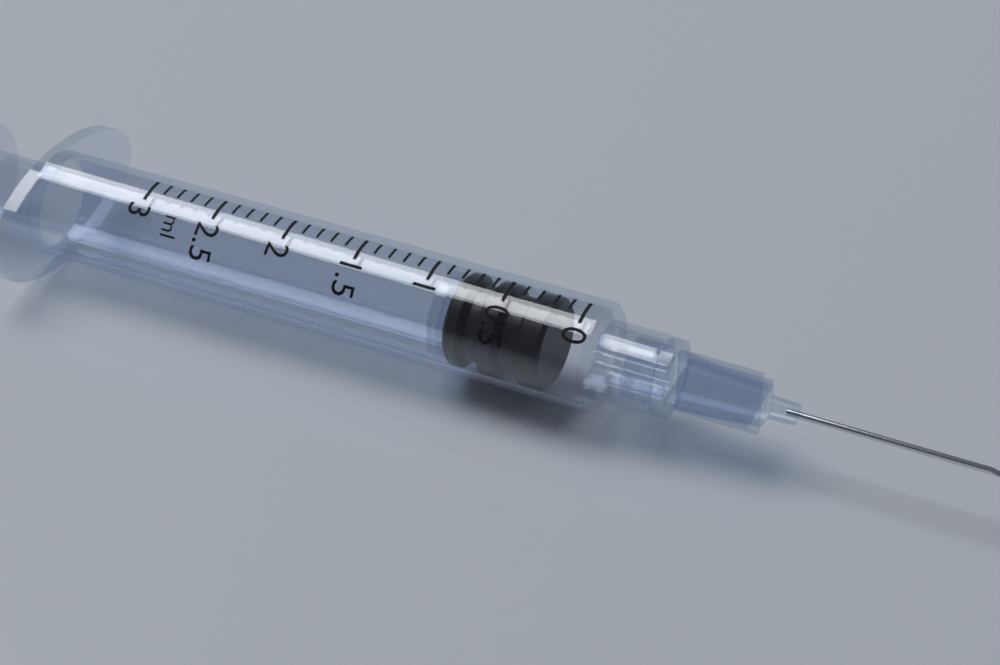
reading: 0.2 ml
